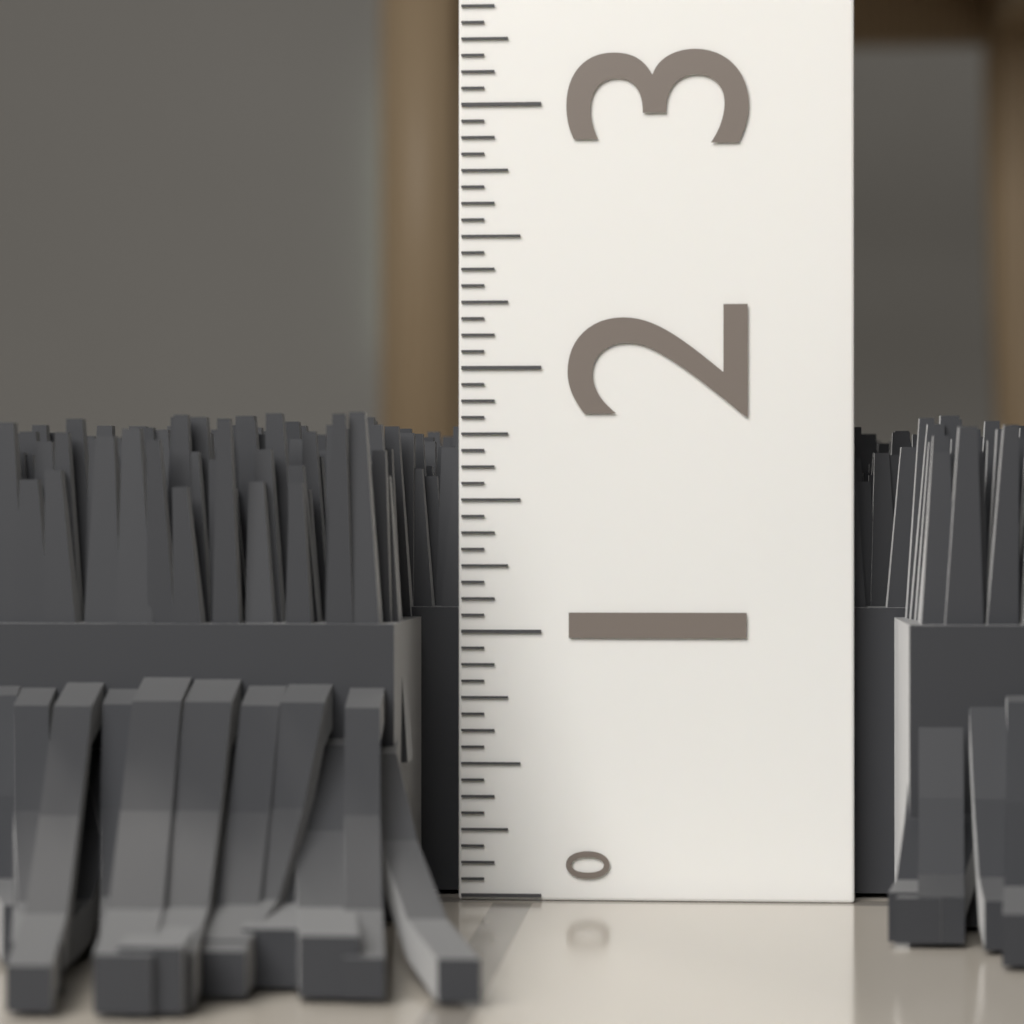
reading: 1.8125 (no unit)
